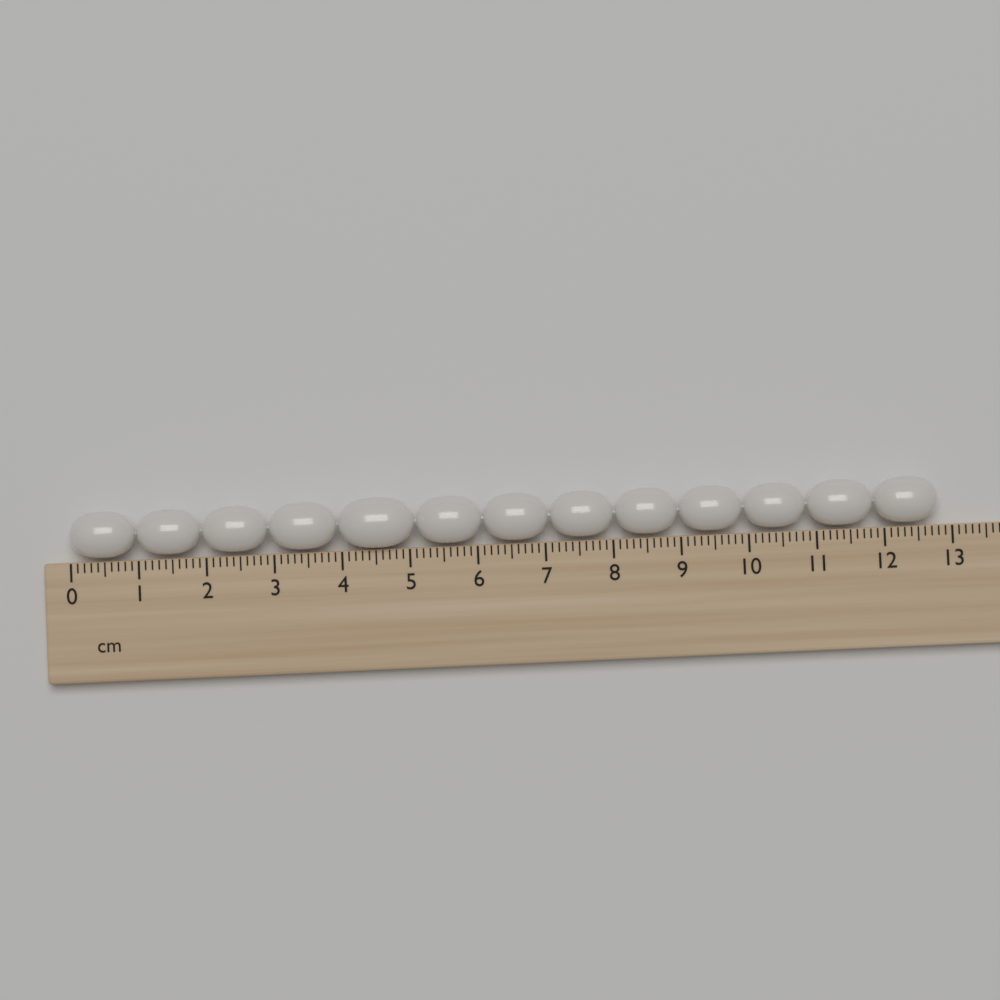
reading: 12.8 cm
